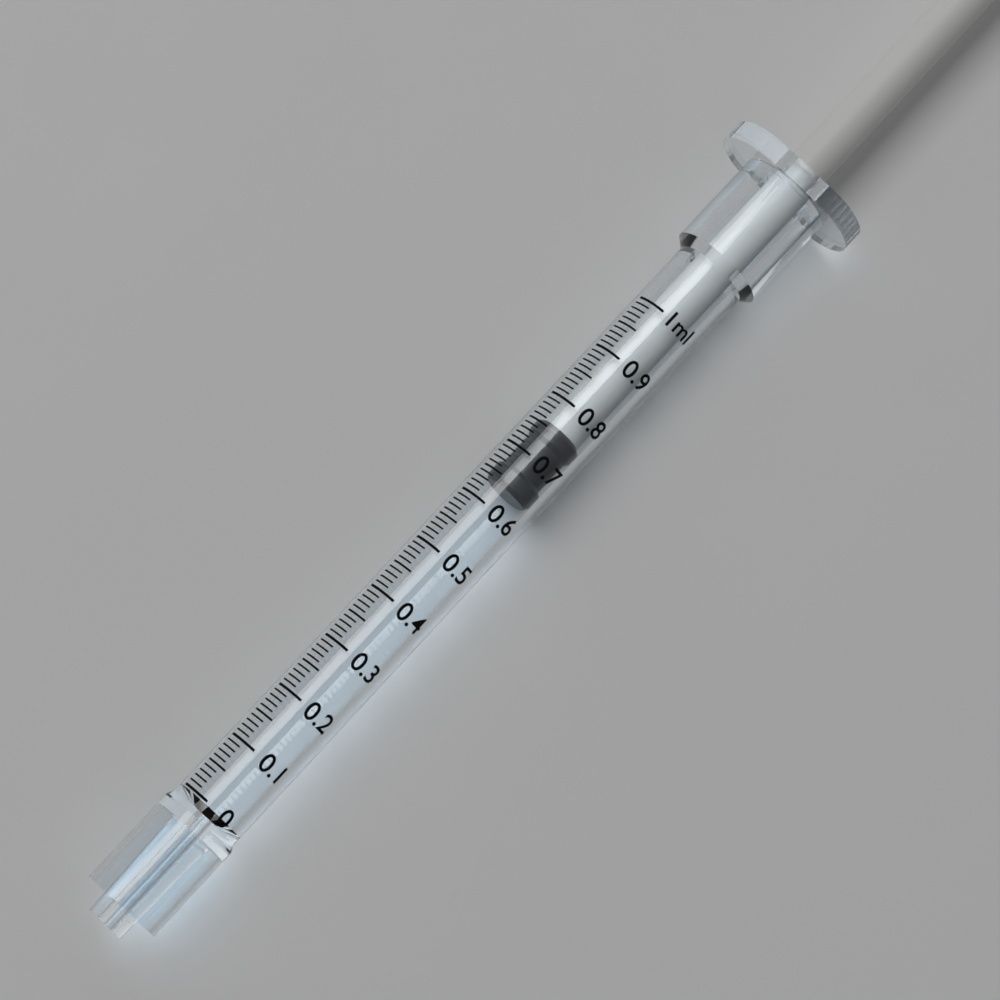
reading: 0.64 ml
